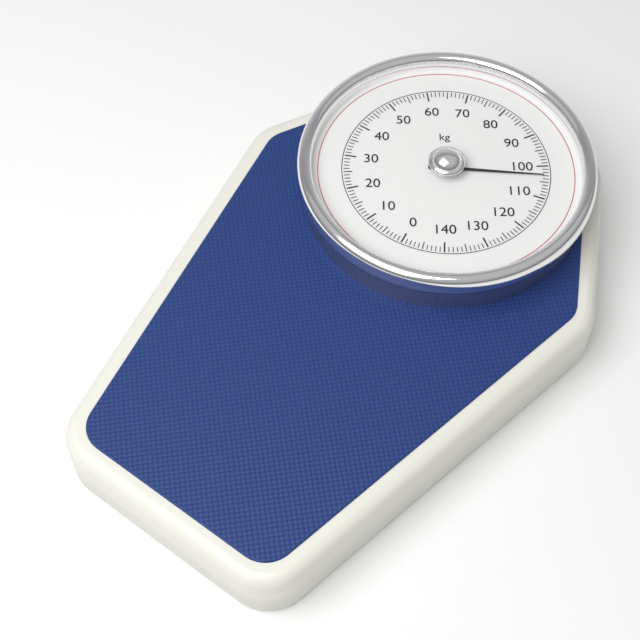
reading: 103 kg
